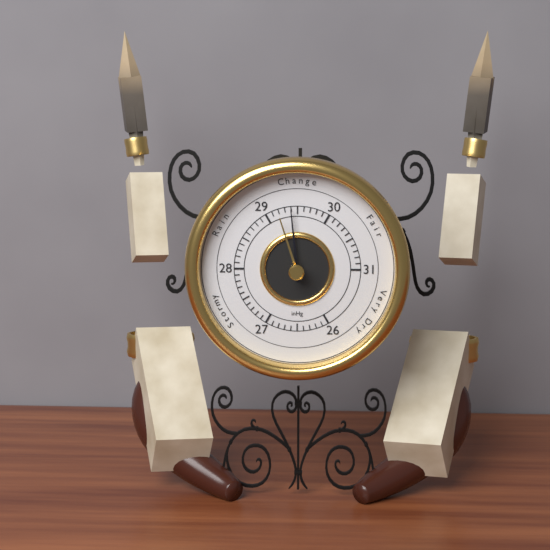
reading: 29.4 inHg
